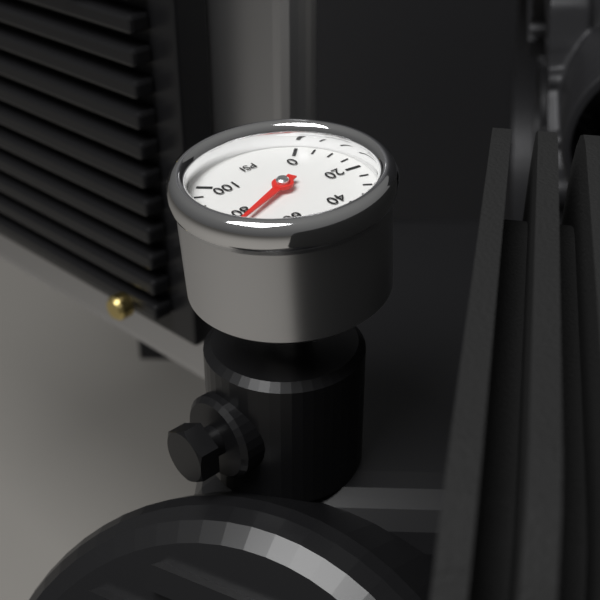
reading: 75 psi
